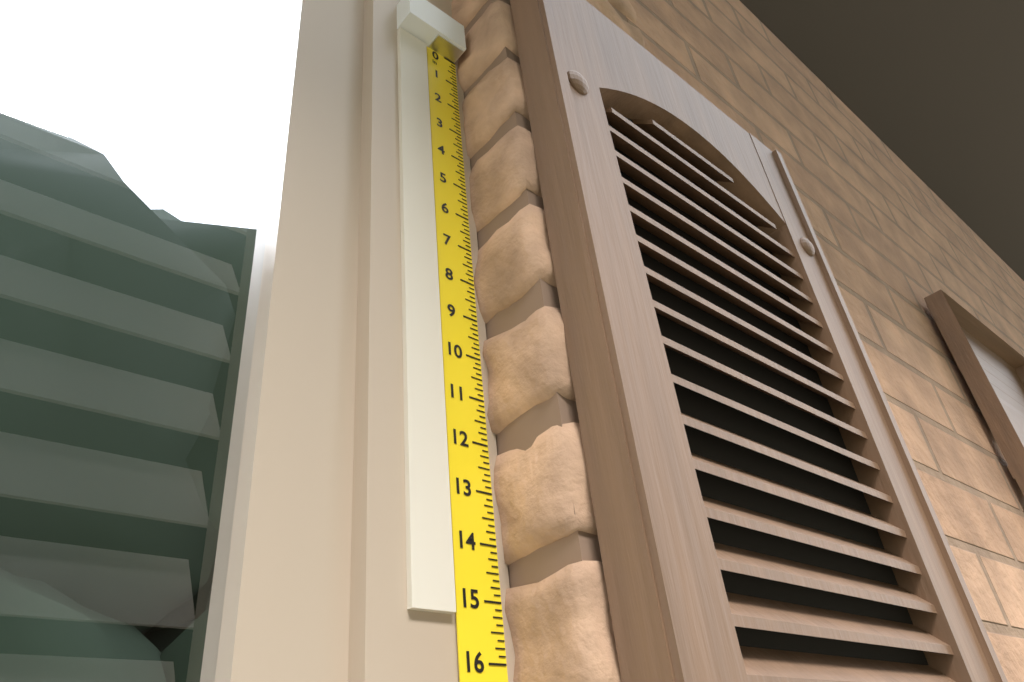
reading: 15.250 in
